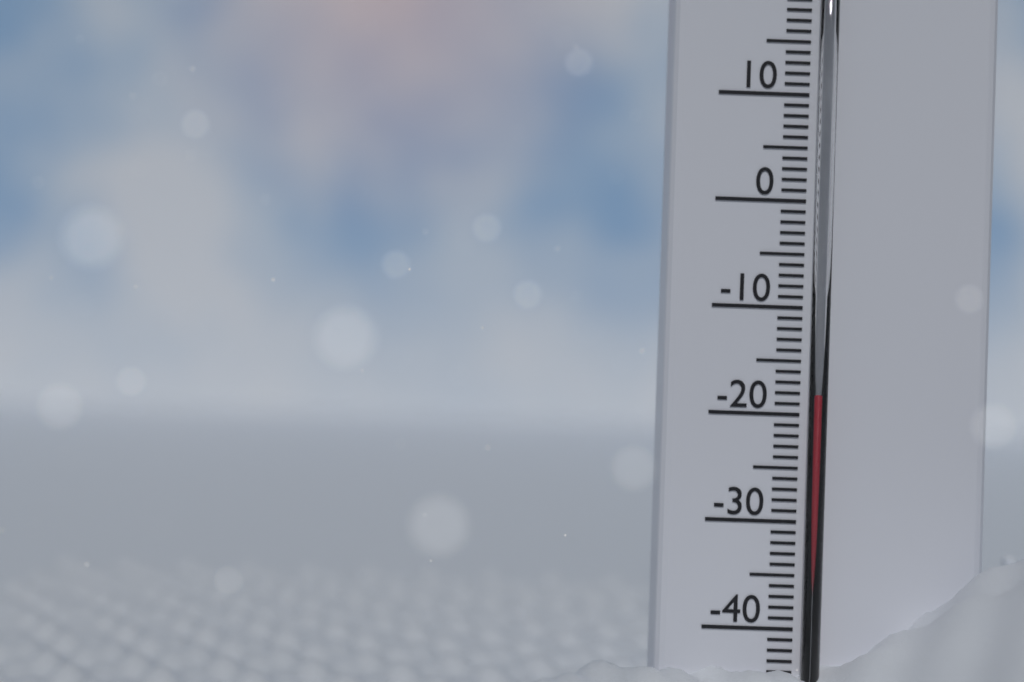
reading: -18 °C
